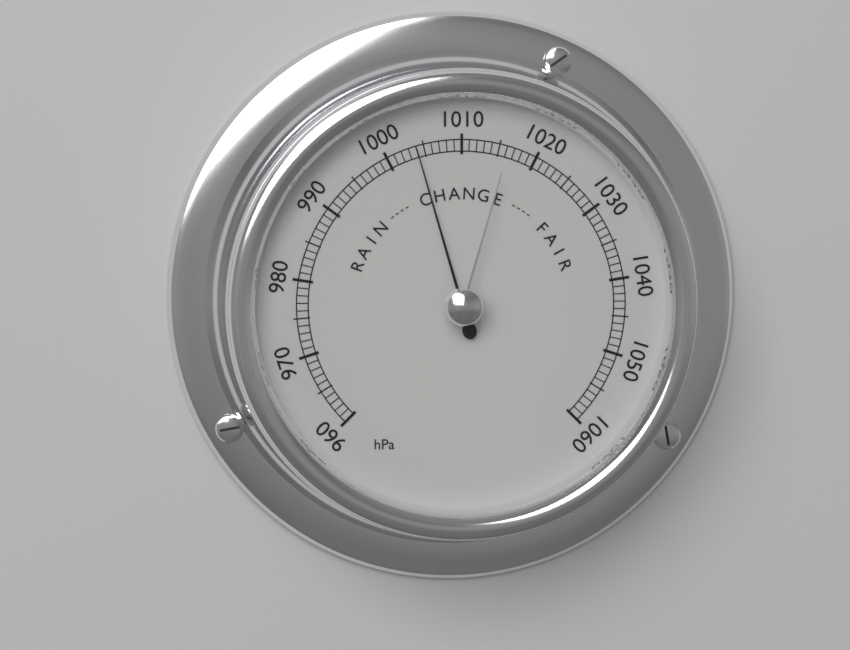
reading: 1004 hPa
